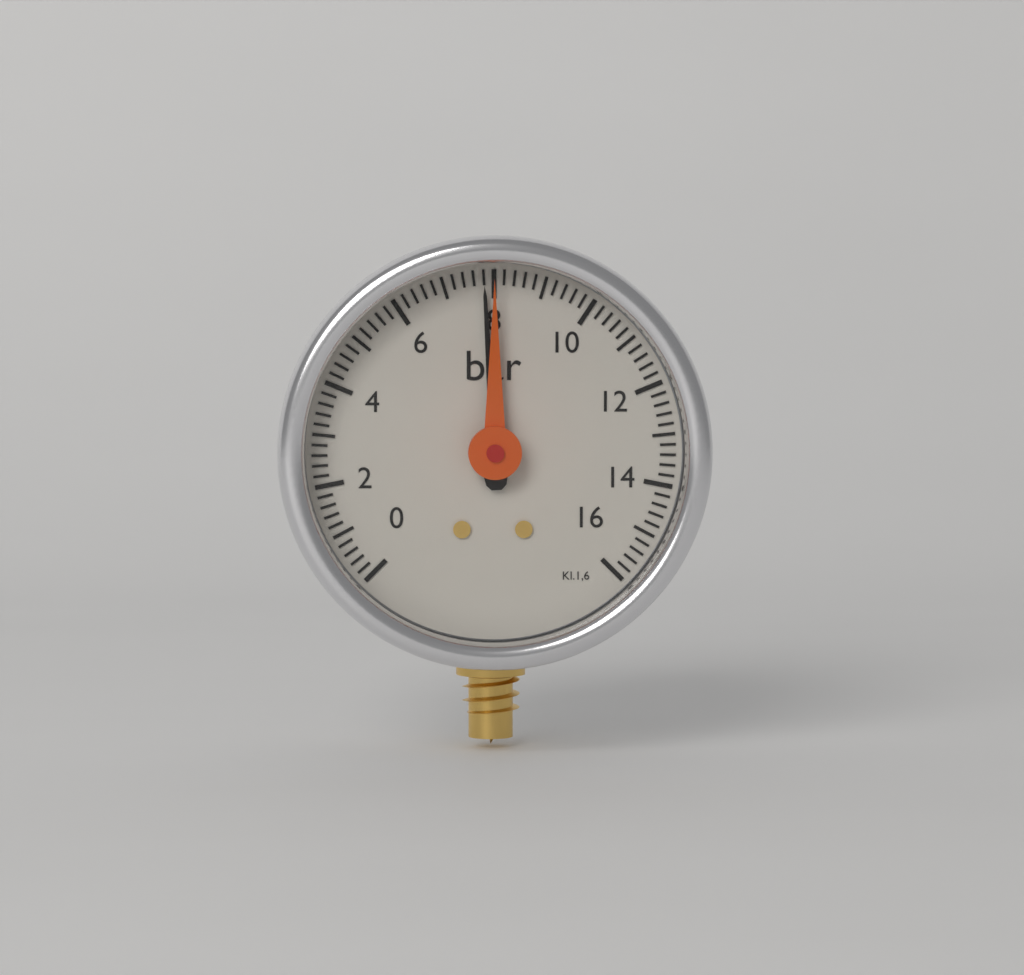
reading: 7.8 bar
